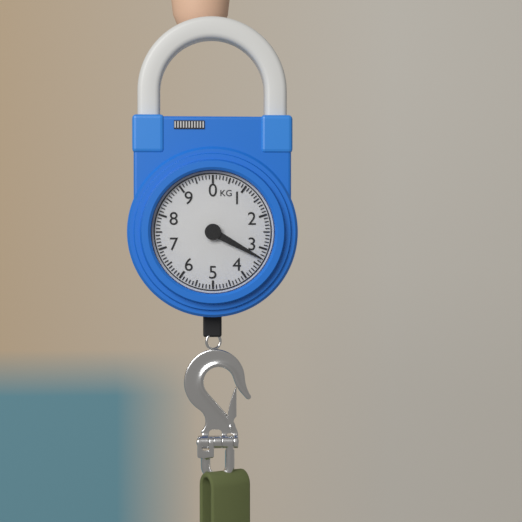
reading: 3.3 kg
